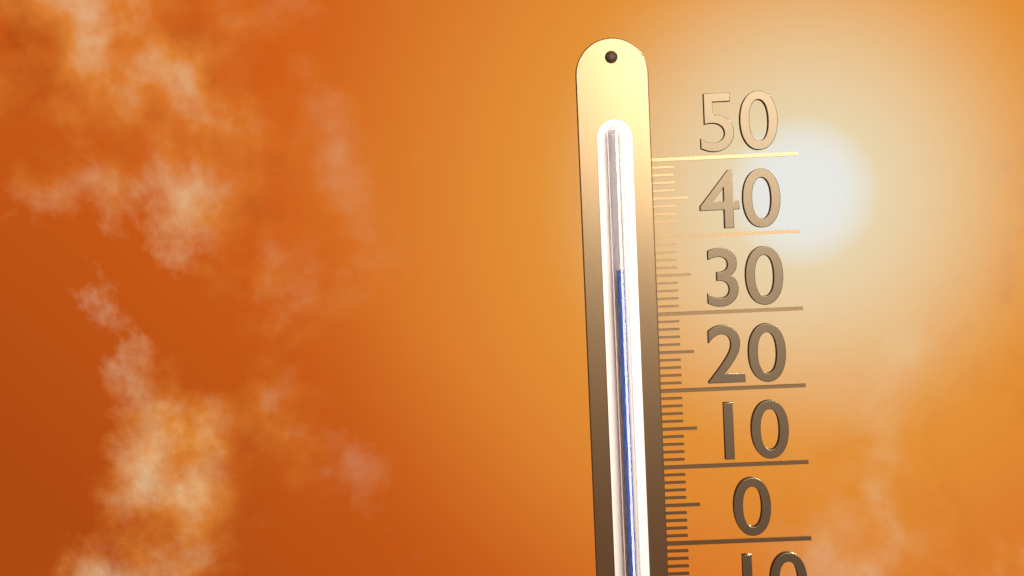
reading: 36 (no unit)
